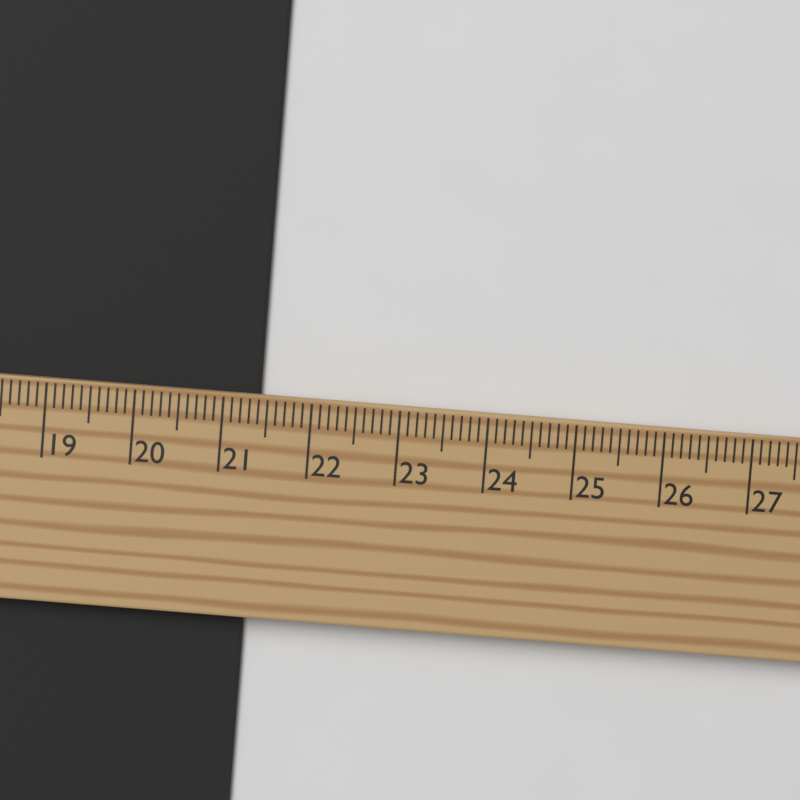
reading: 21.4 cm
